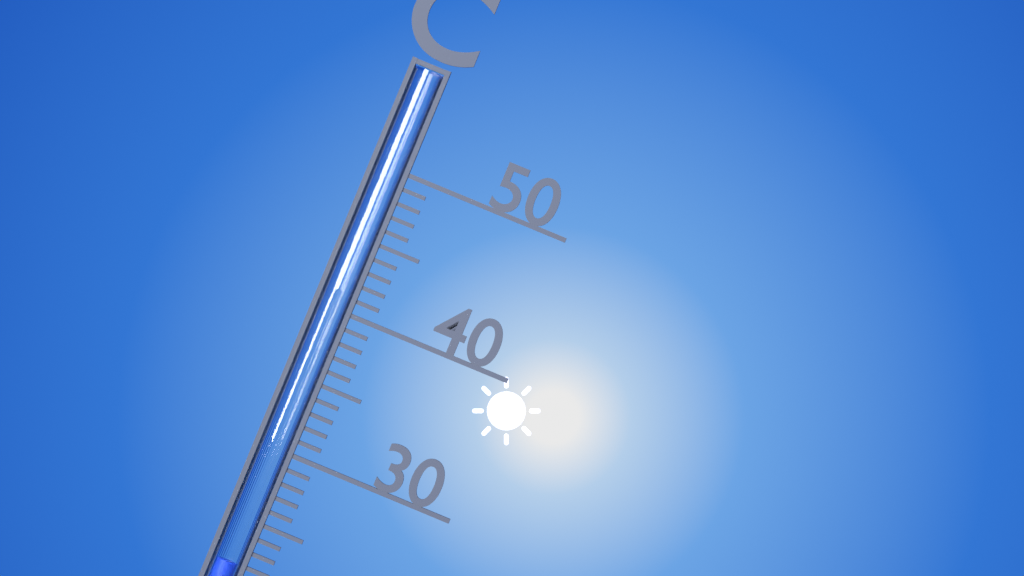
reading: 22 °C
